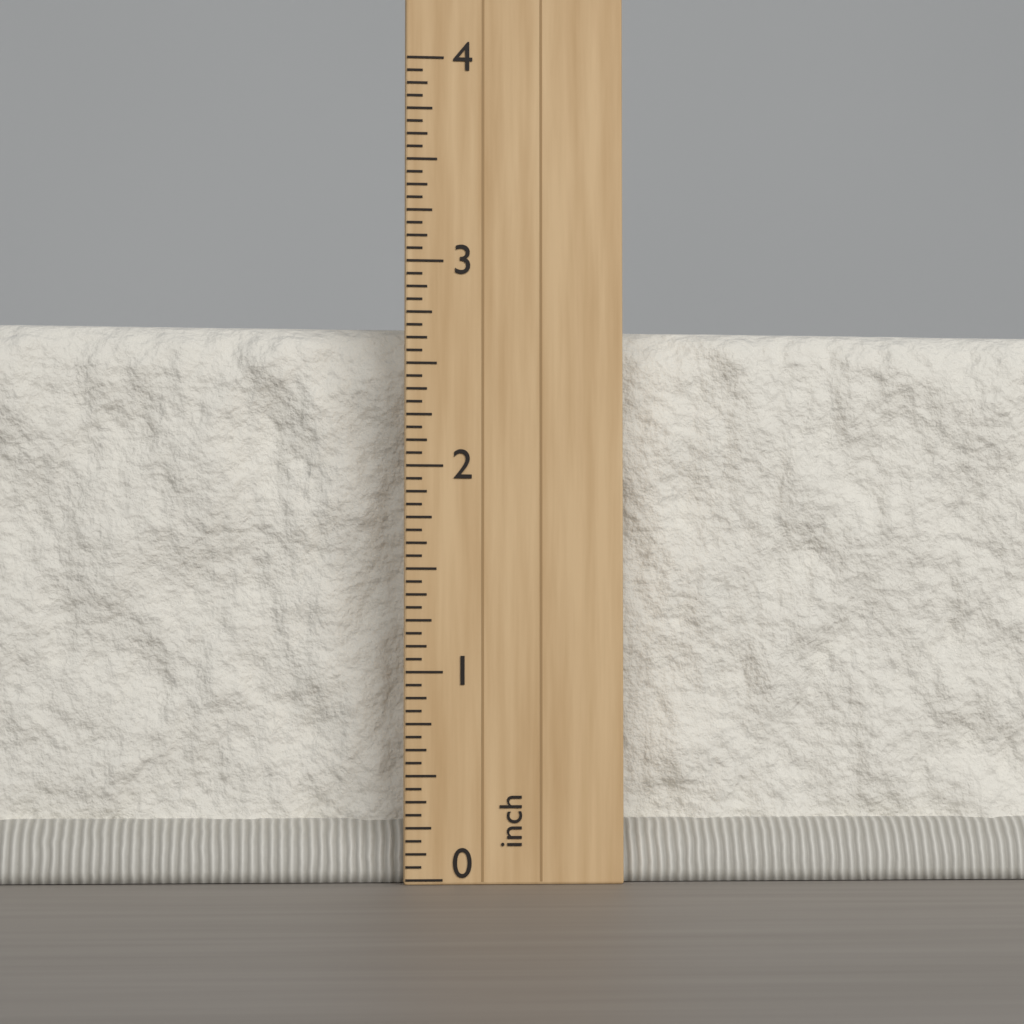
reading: 2.7500 inch
